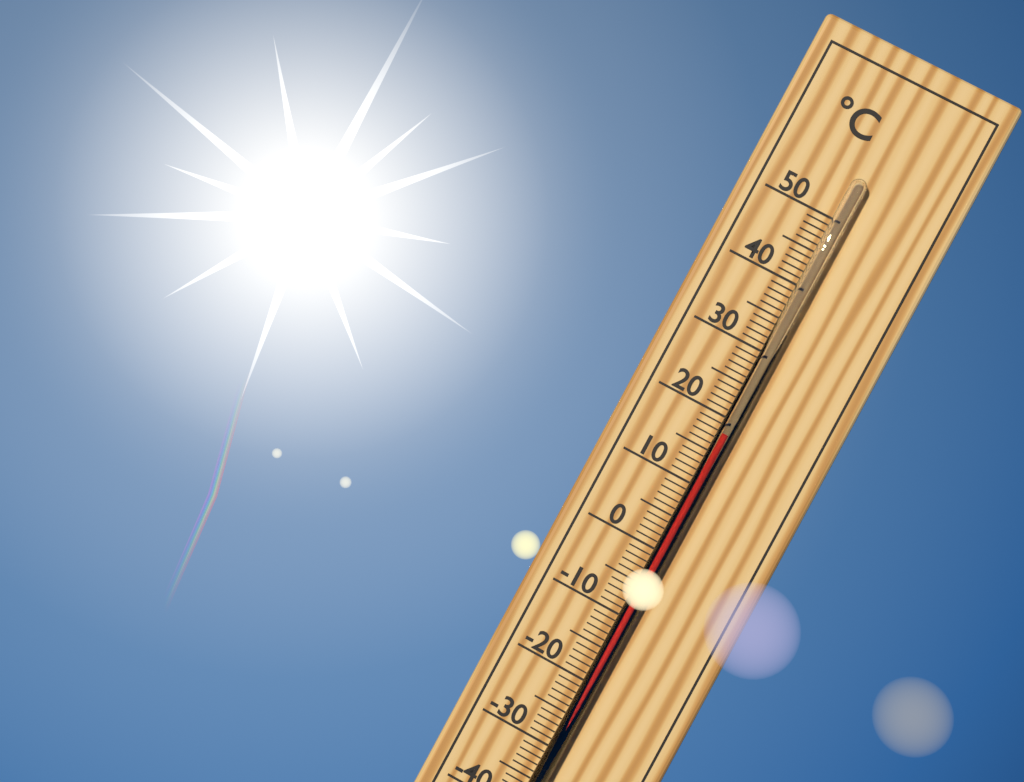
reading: 18 °C
